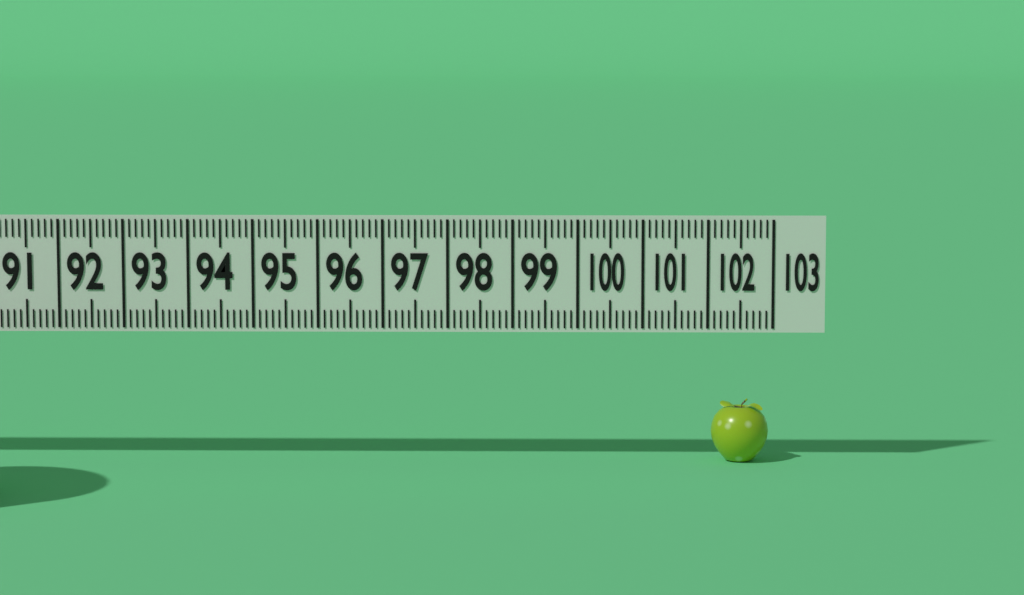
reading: 102.1 (no unit)
